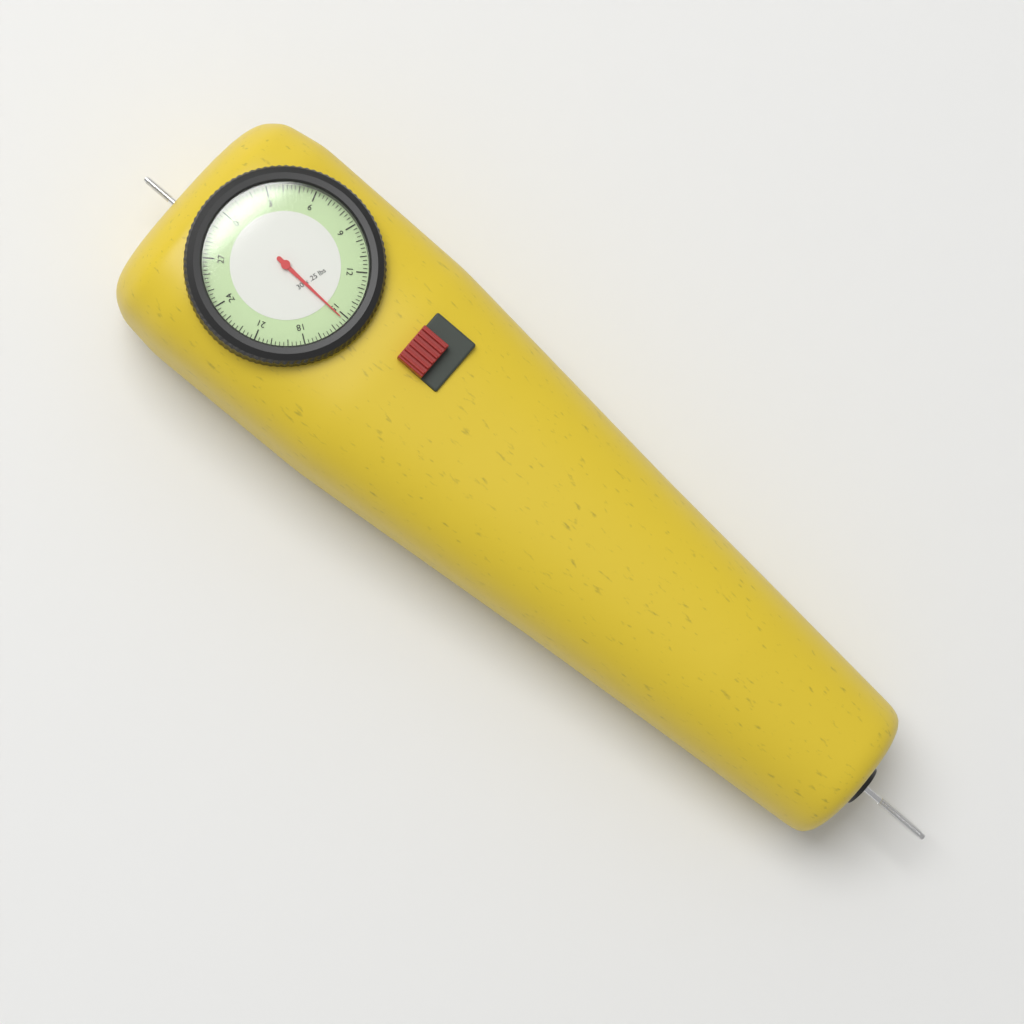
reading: 15.25 lbs
